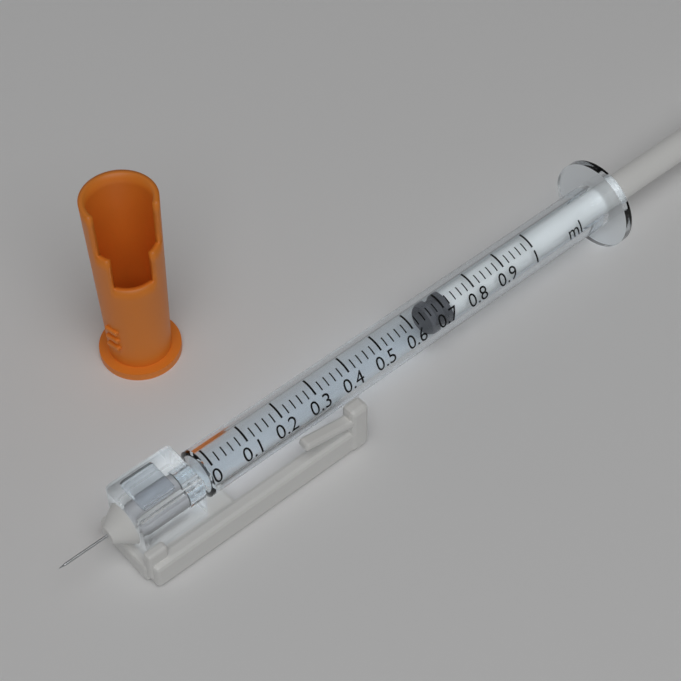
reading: 0.66 ml
